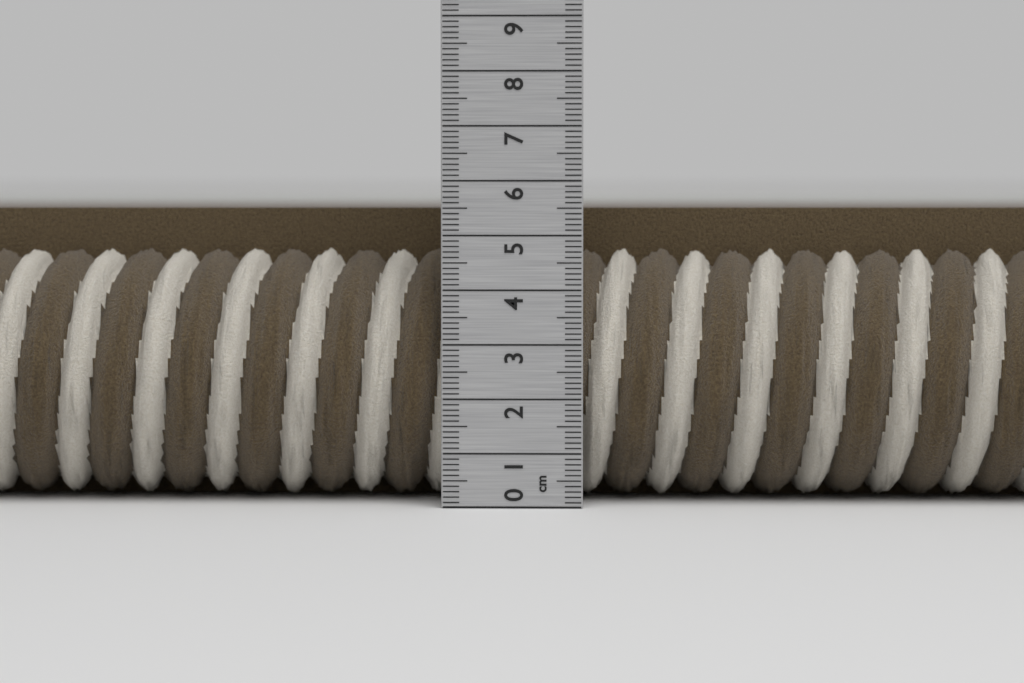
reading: 5.5 cm
